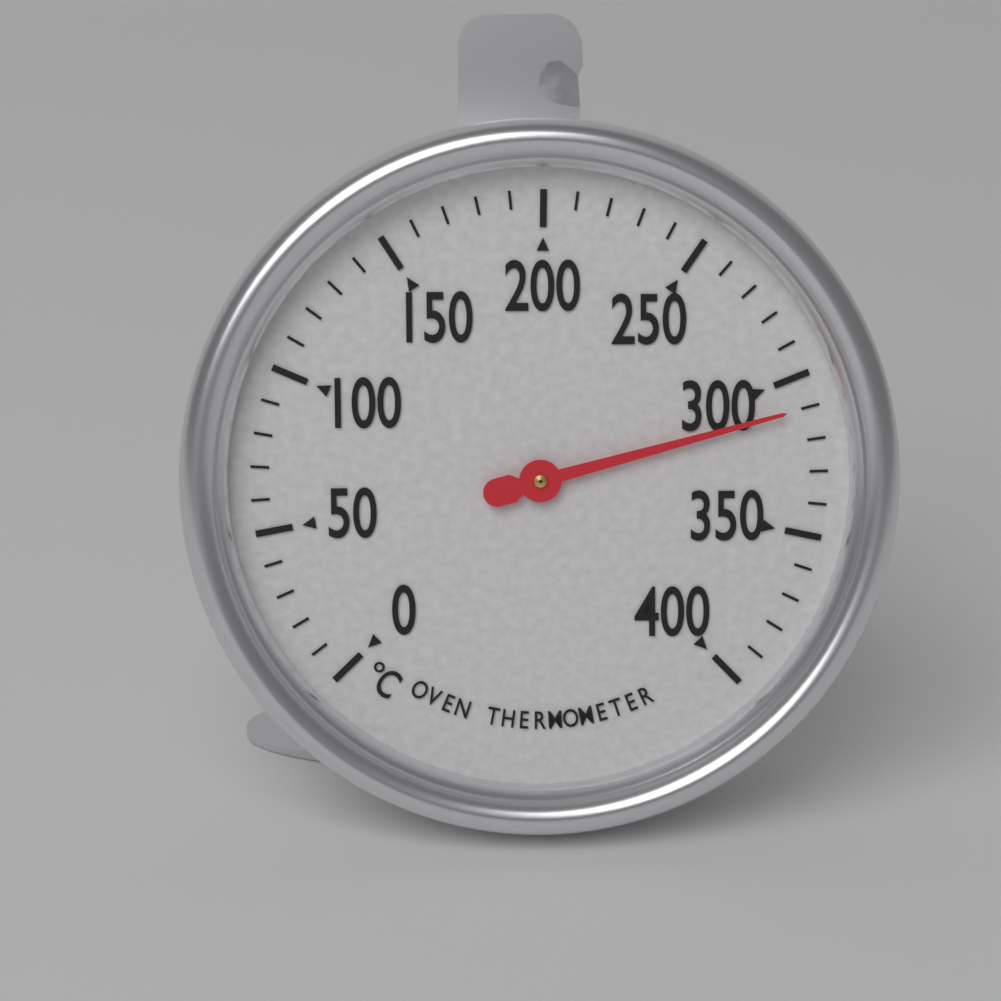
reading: 310 °C
